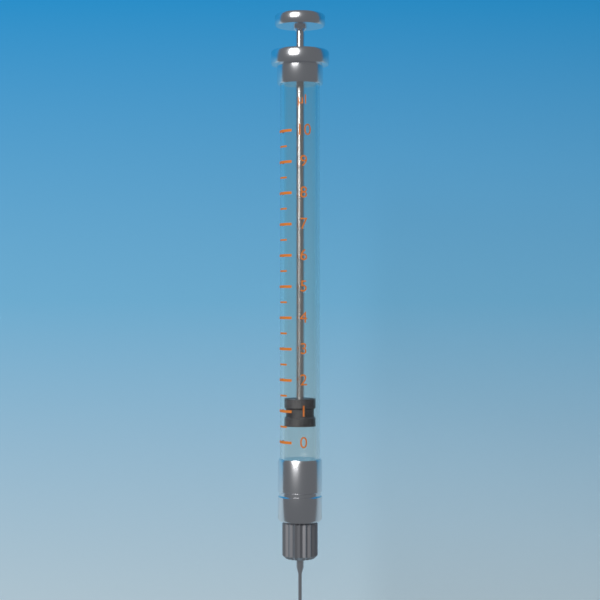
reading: 0.5 µl
